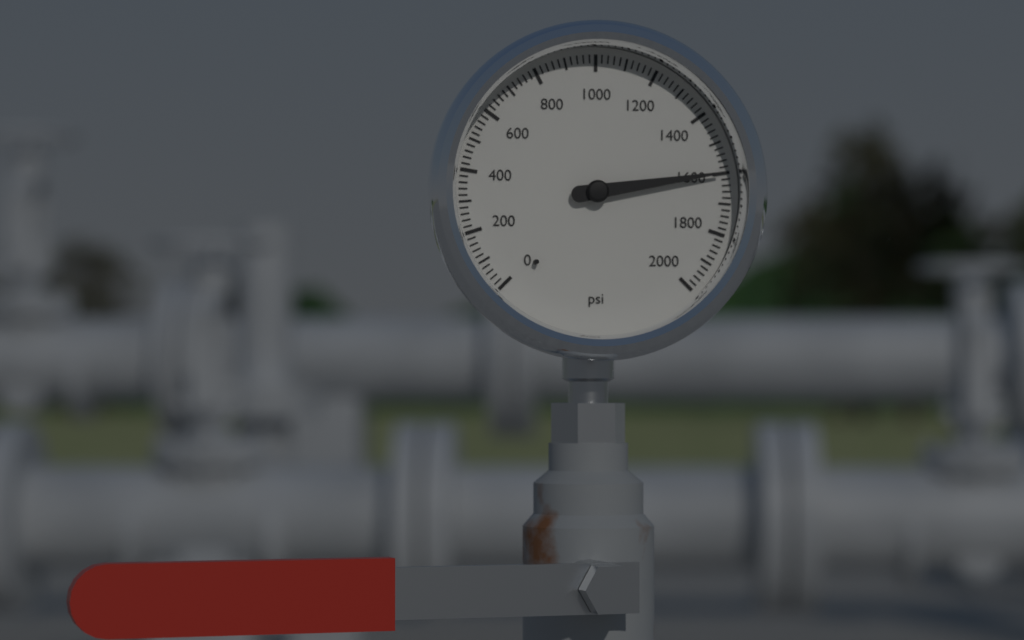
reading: 1600 psi
